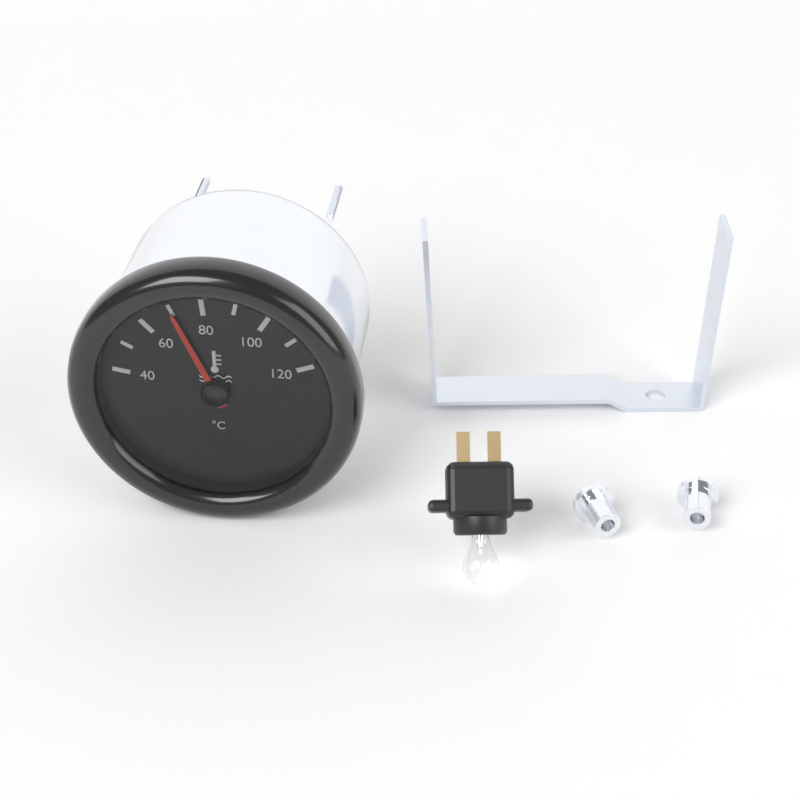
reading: 70 °C
